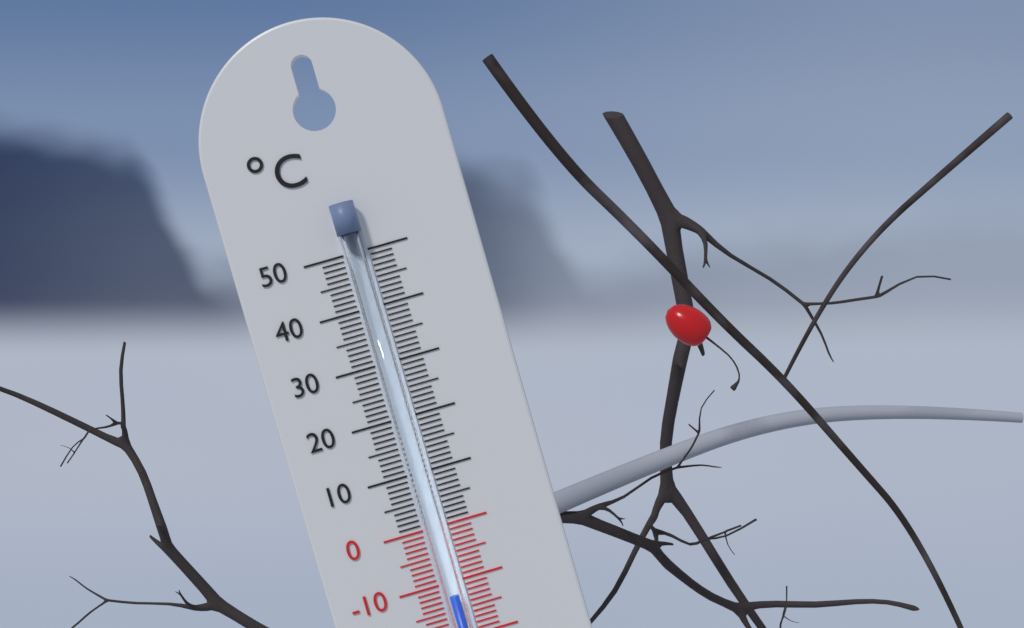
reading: -12 °C
